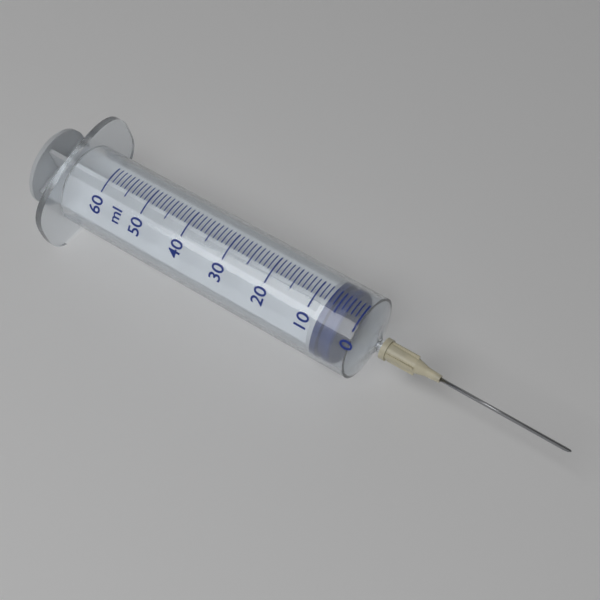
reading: 3 ml
